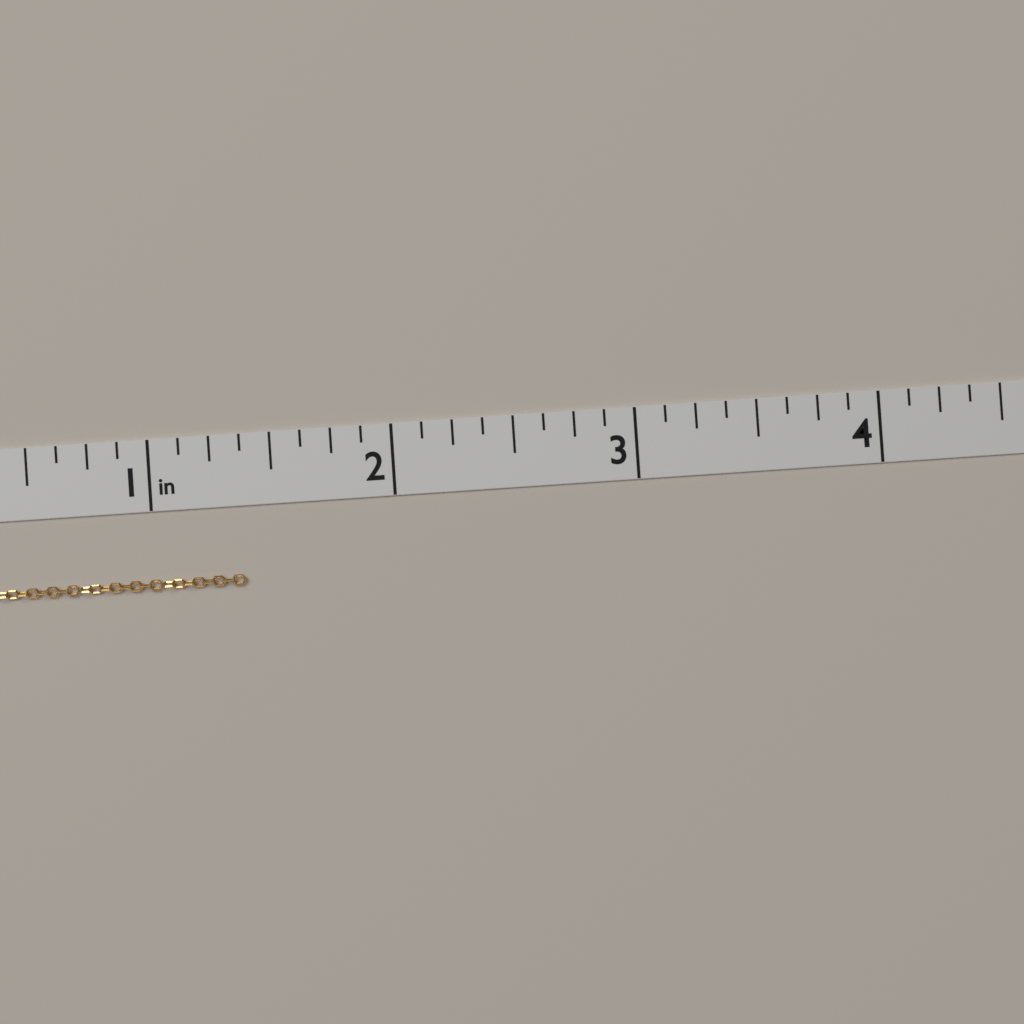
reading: 1.375 in
